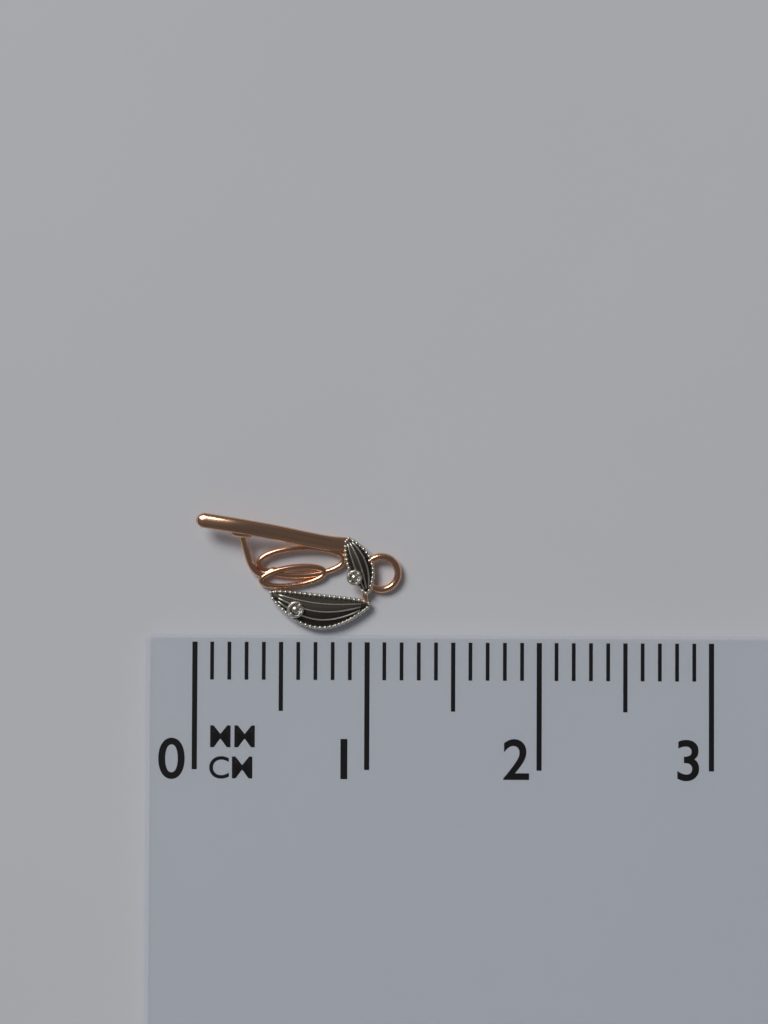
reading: 1.2 cm
